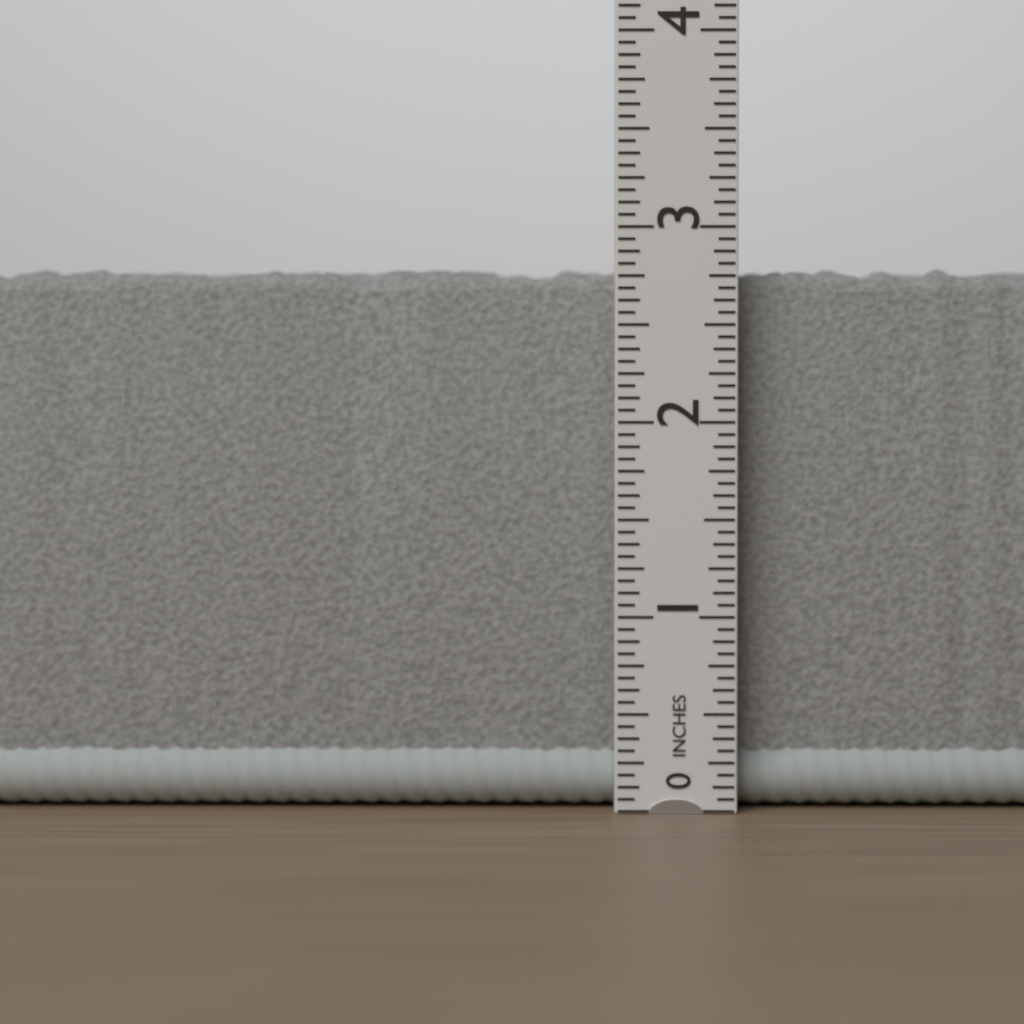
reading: 2.8125 in
